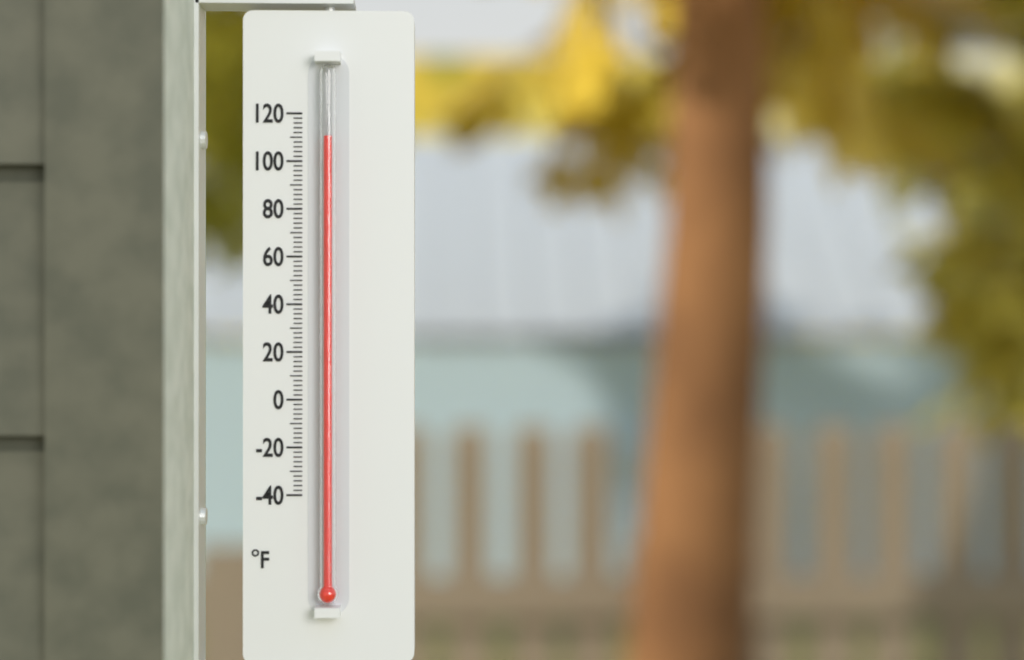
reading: 110 °F
